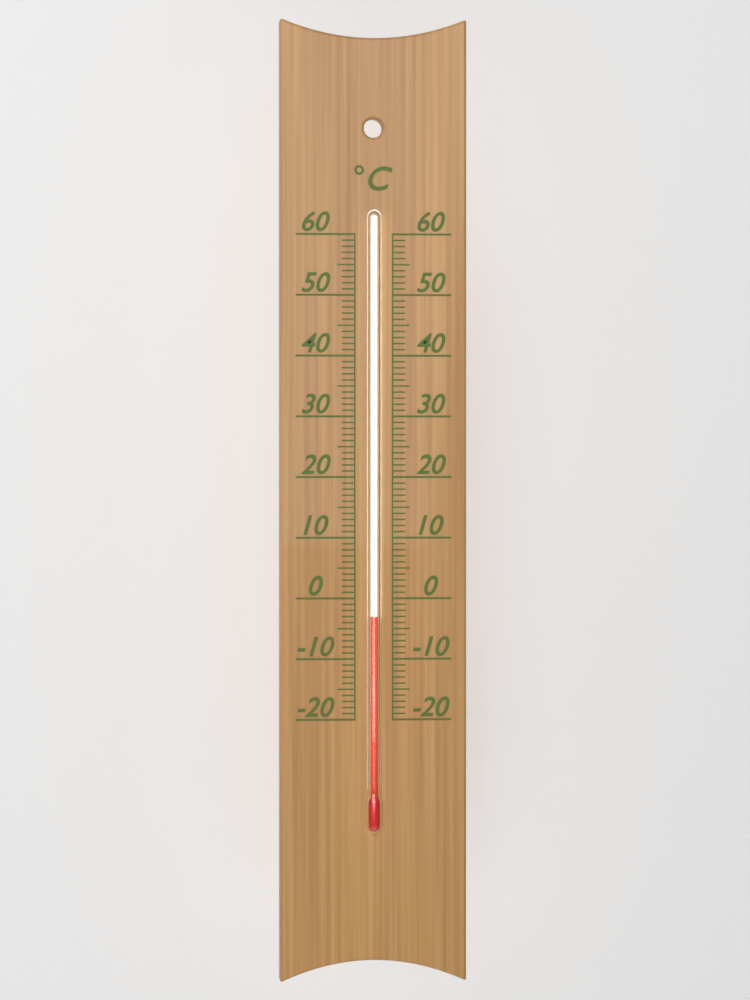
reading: -3 °C
